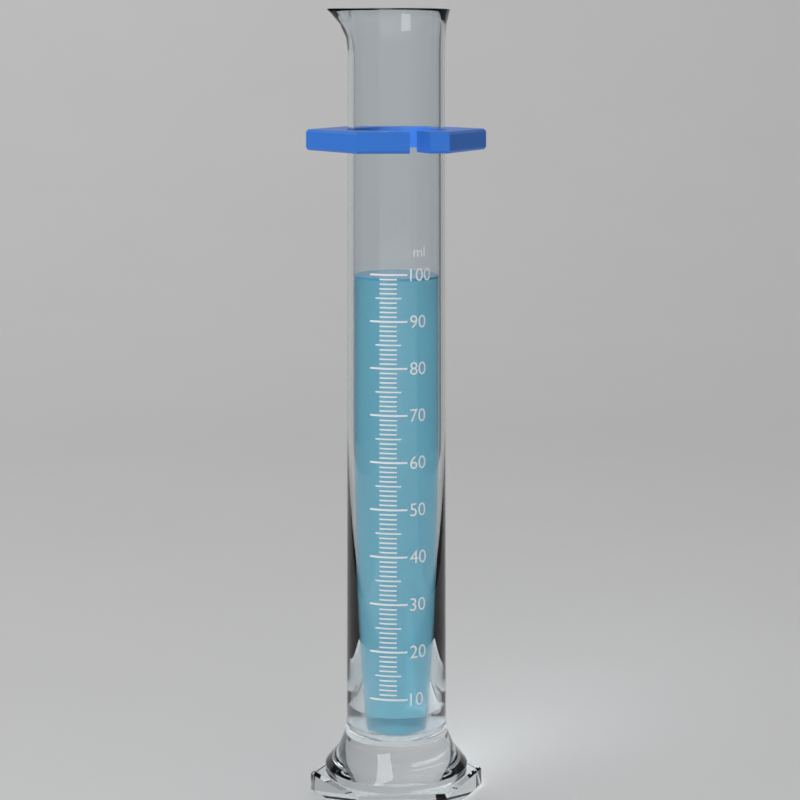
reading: 99 ml
